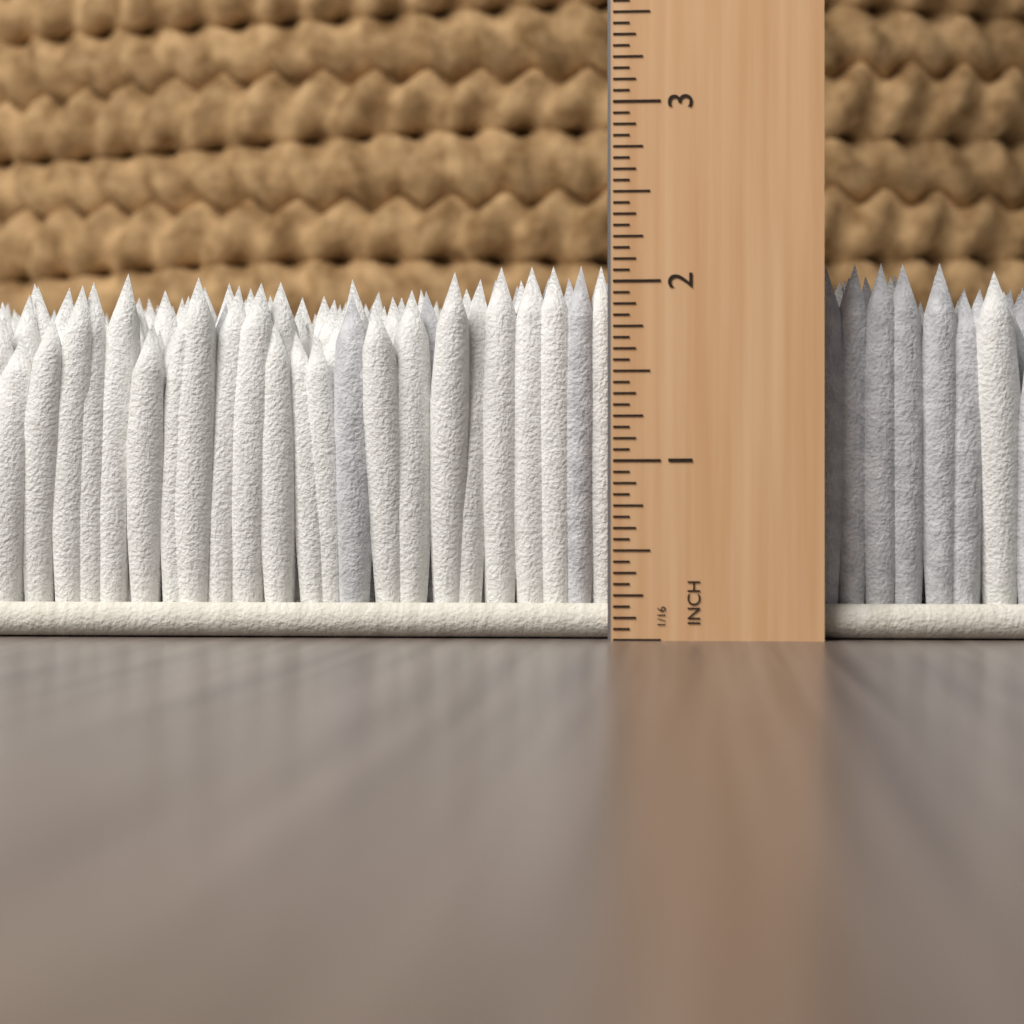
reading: 2.1250 in
